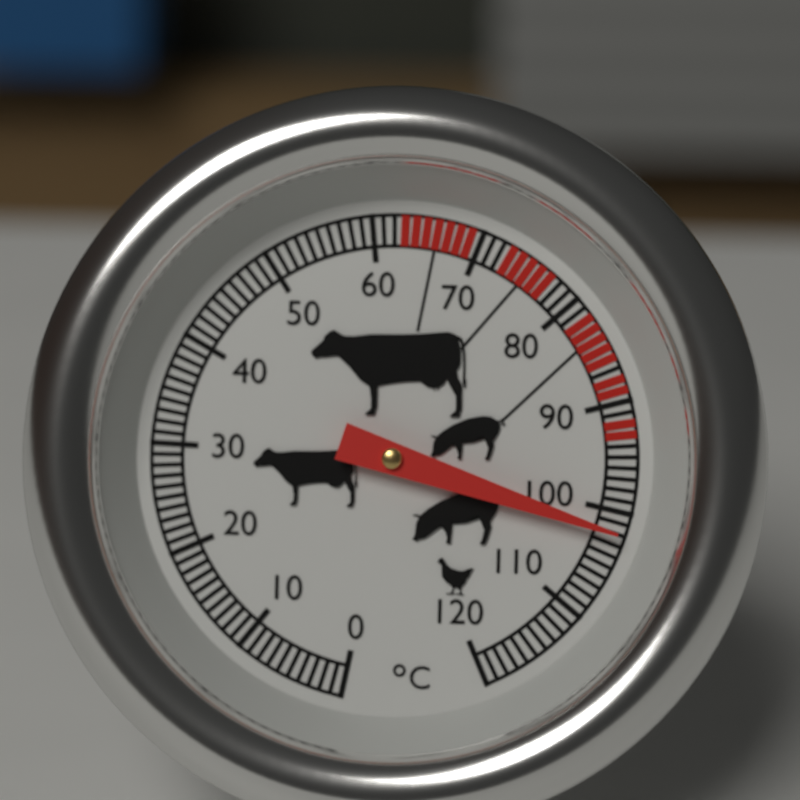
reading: 102 °C
